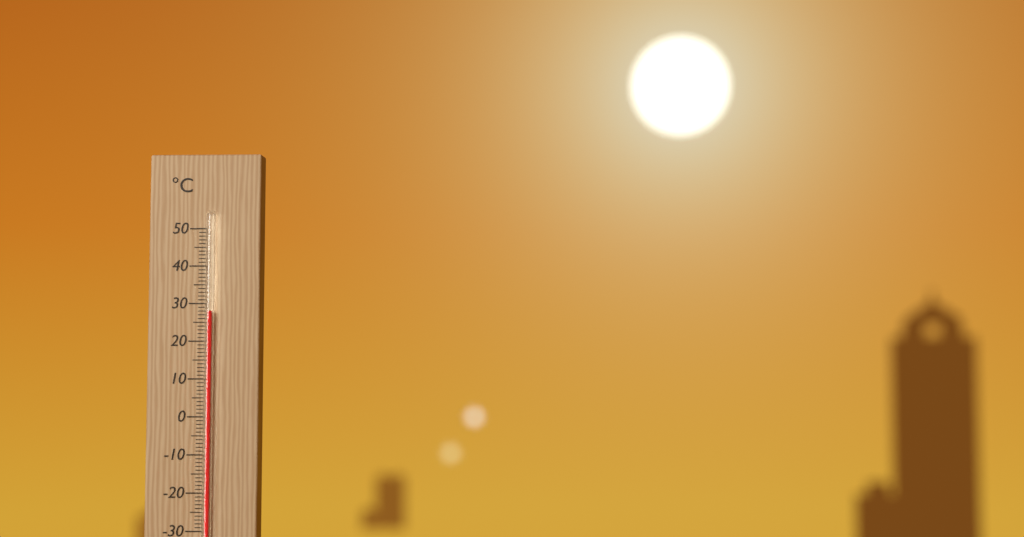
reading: 28 °C
